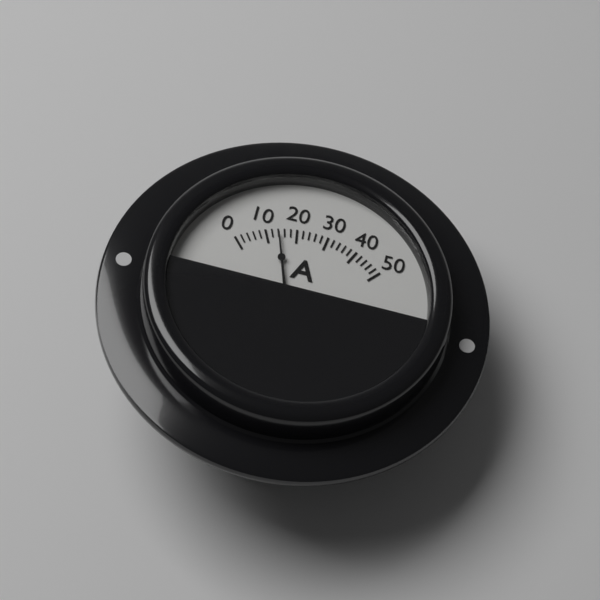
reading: 14 A
